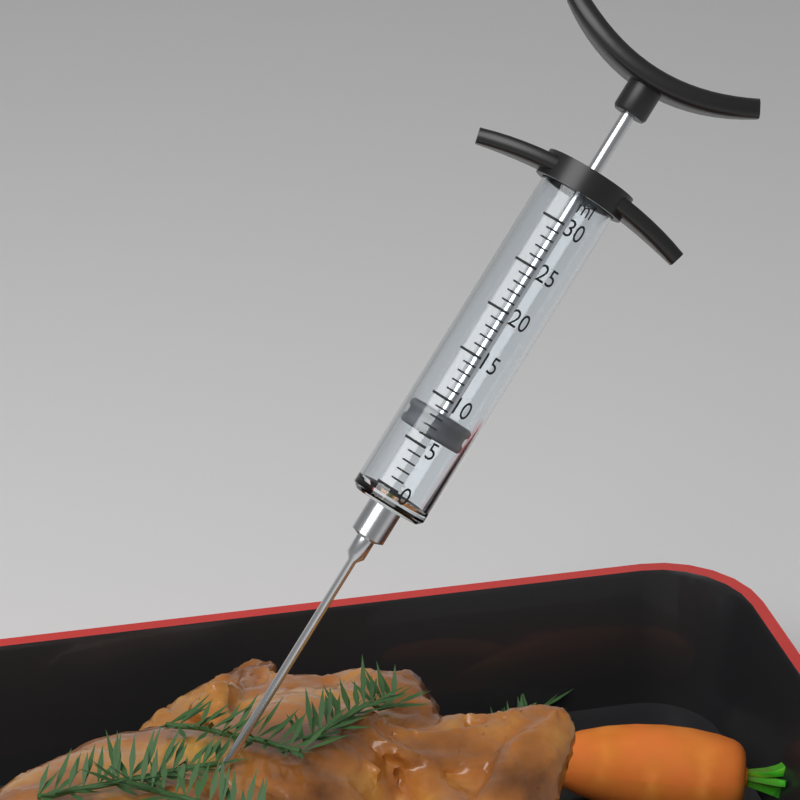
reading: 6 ml
